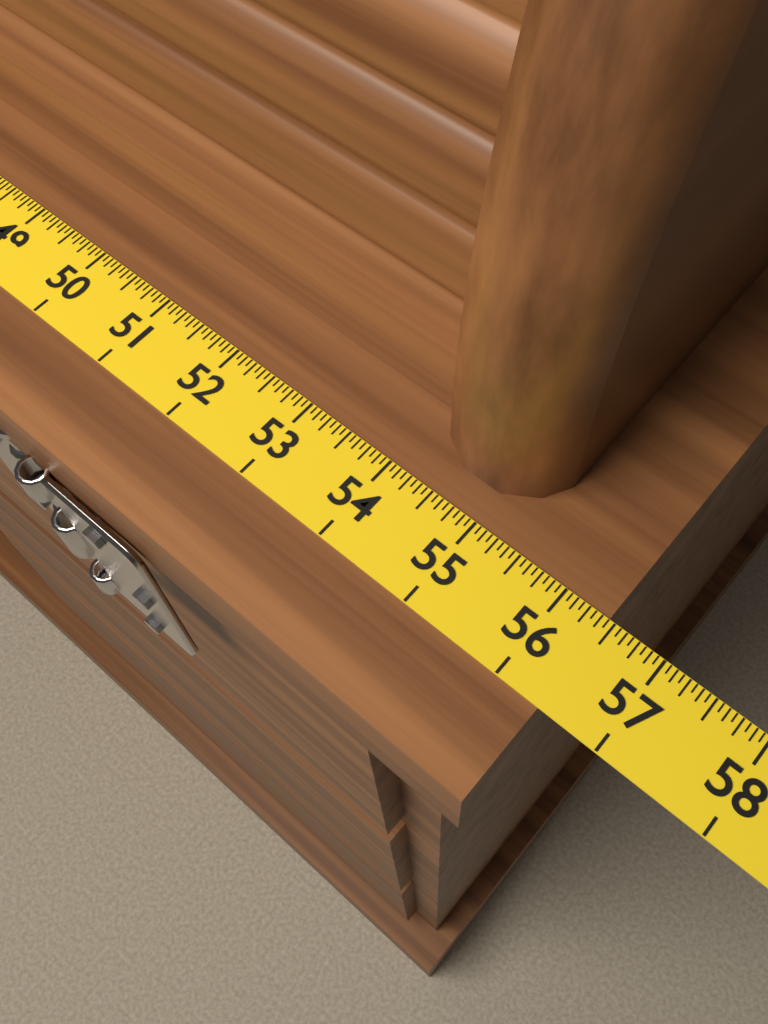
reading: 56.4375 (no unit)
